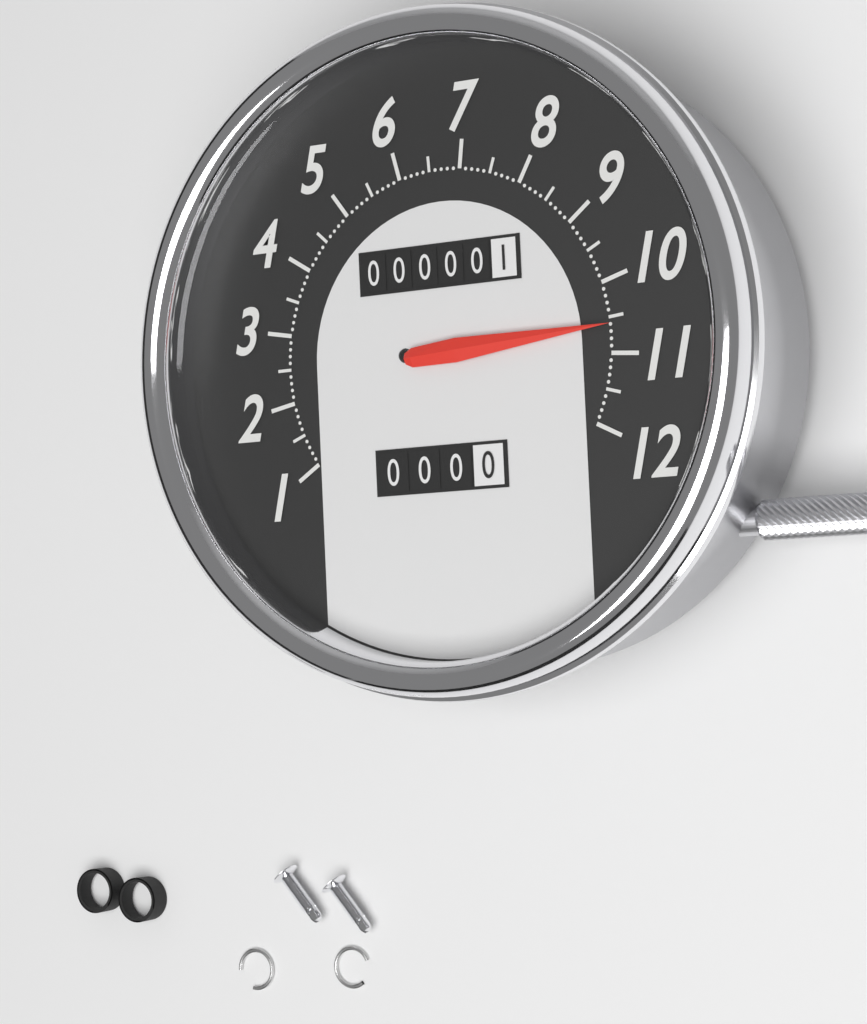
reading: 10.6 (no unit)
